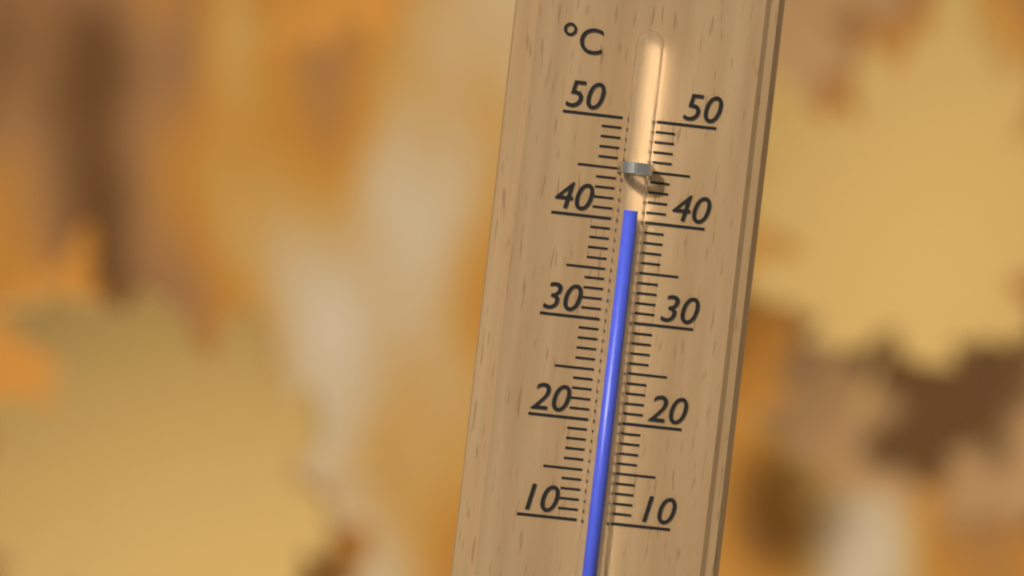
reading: 41 °C
